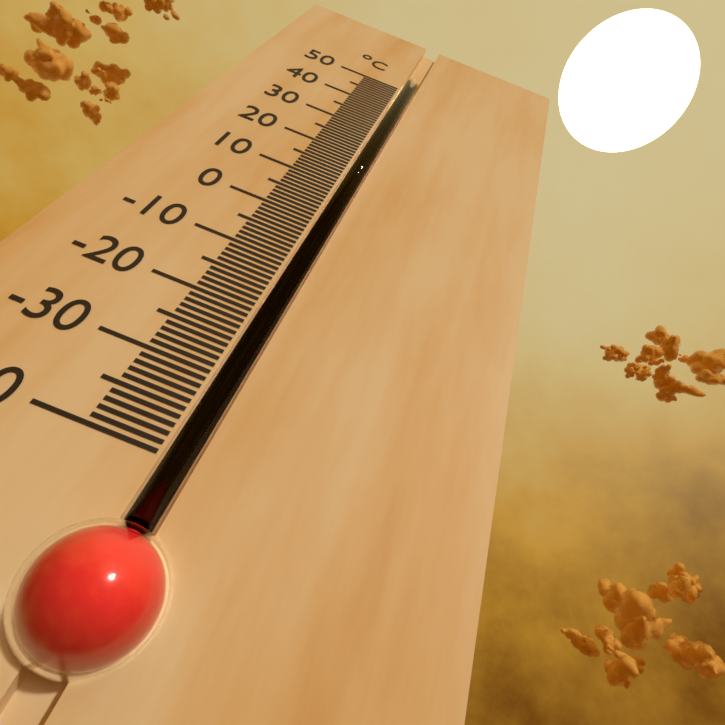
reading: 45 °C
